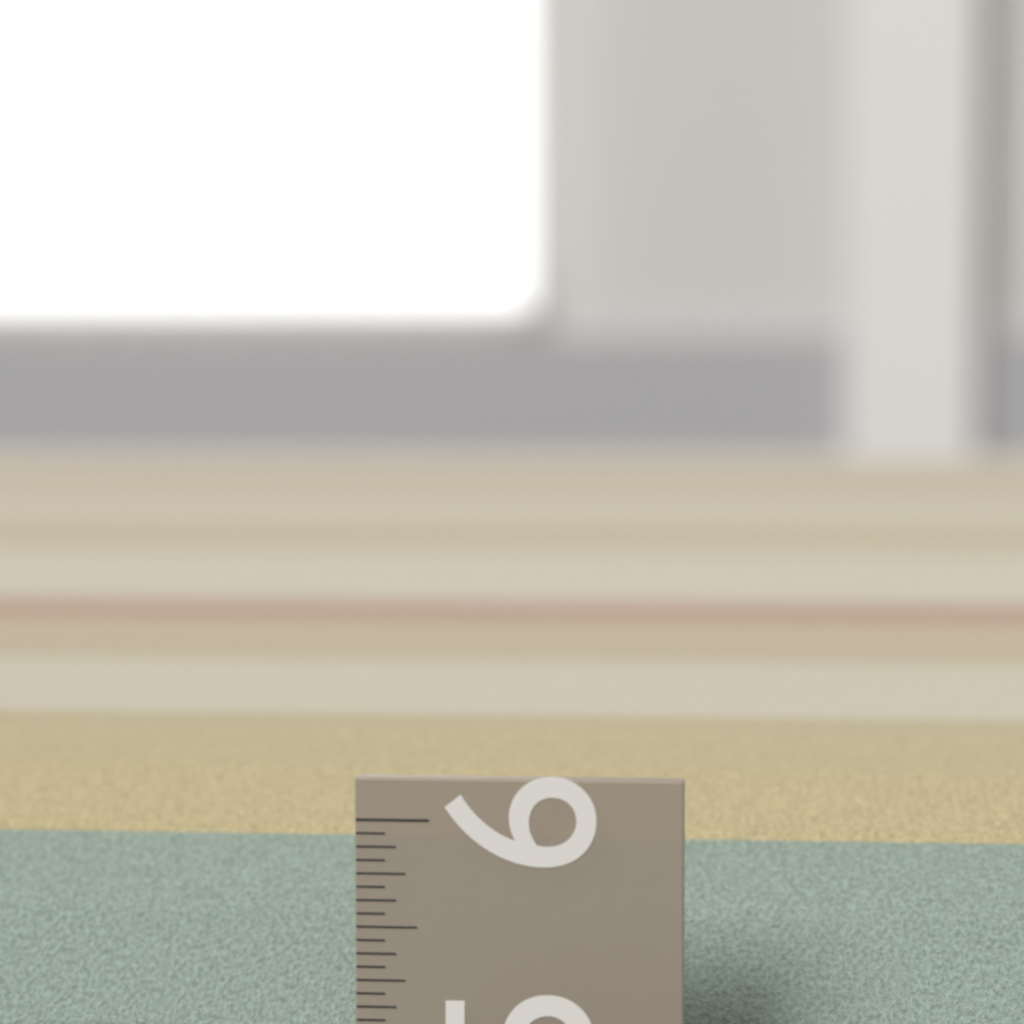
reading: 5.9375 in
